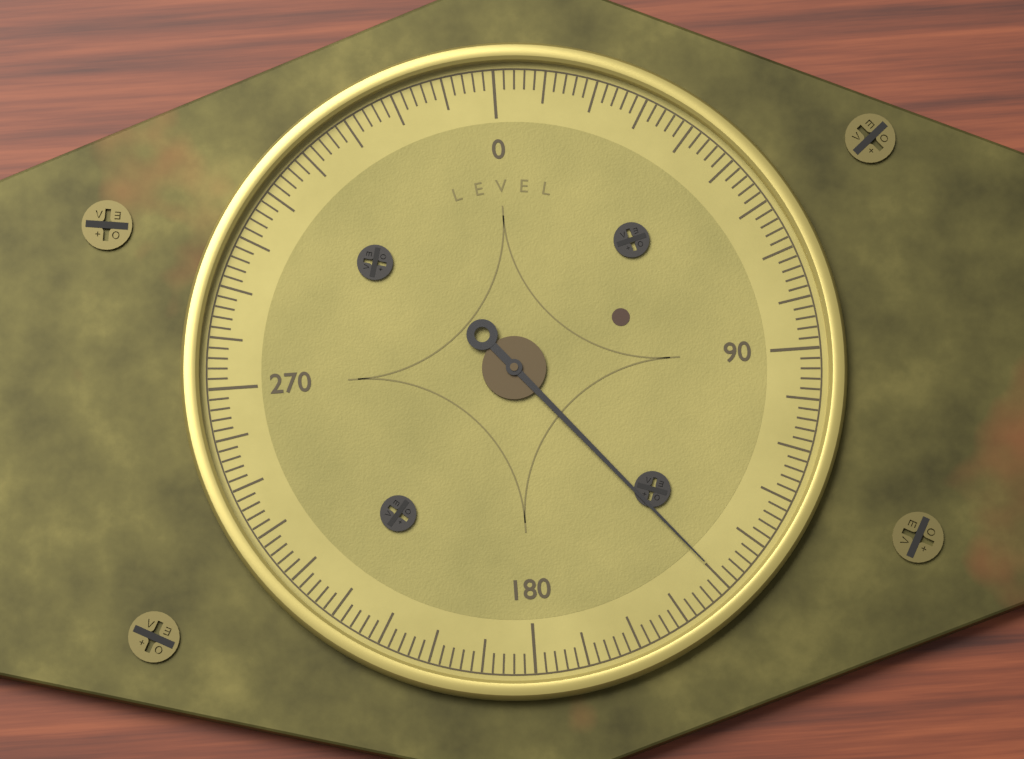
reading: 140 (no unit)
